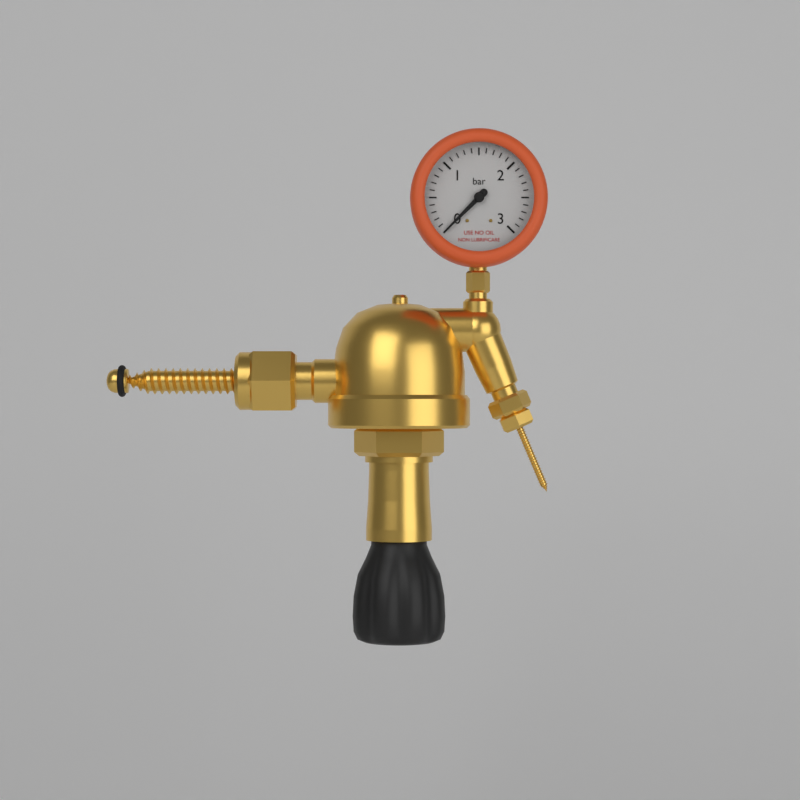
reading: 0.0 bar
